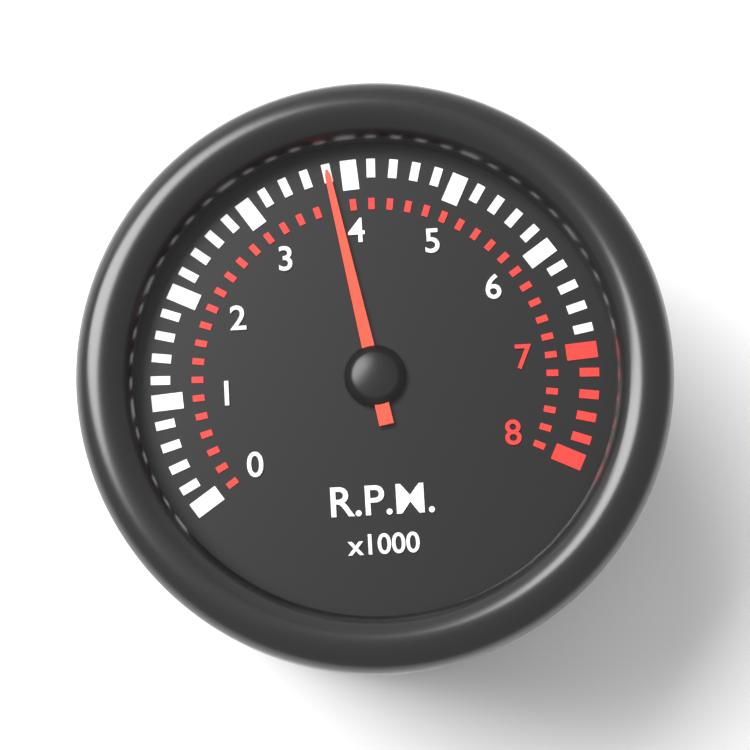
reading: 3.8 x1000 RPM
